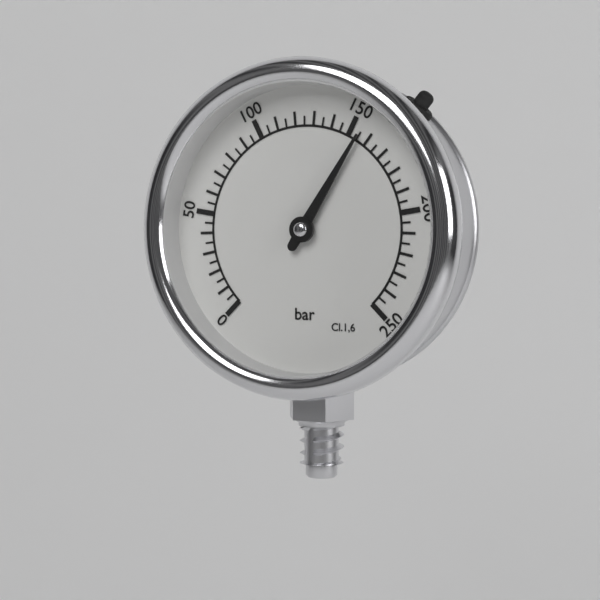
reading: 155 bar
